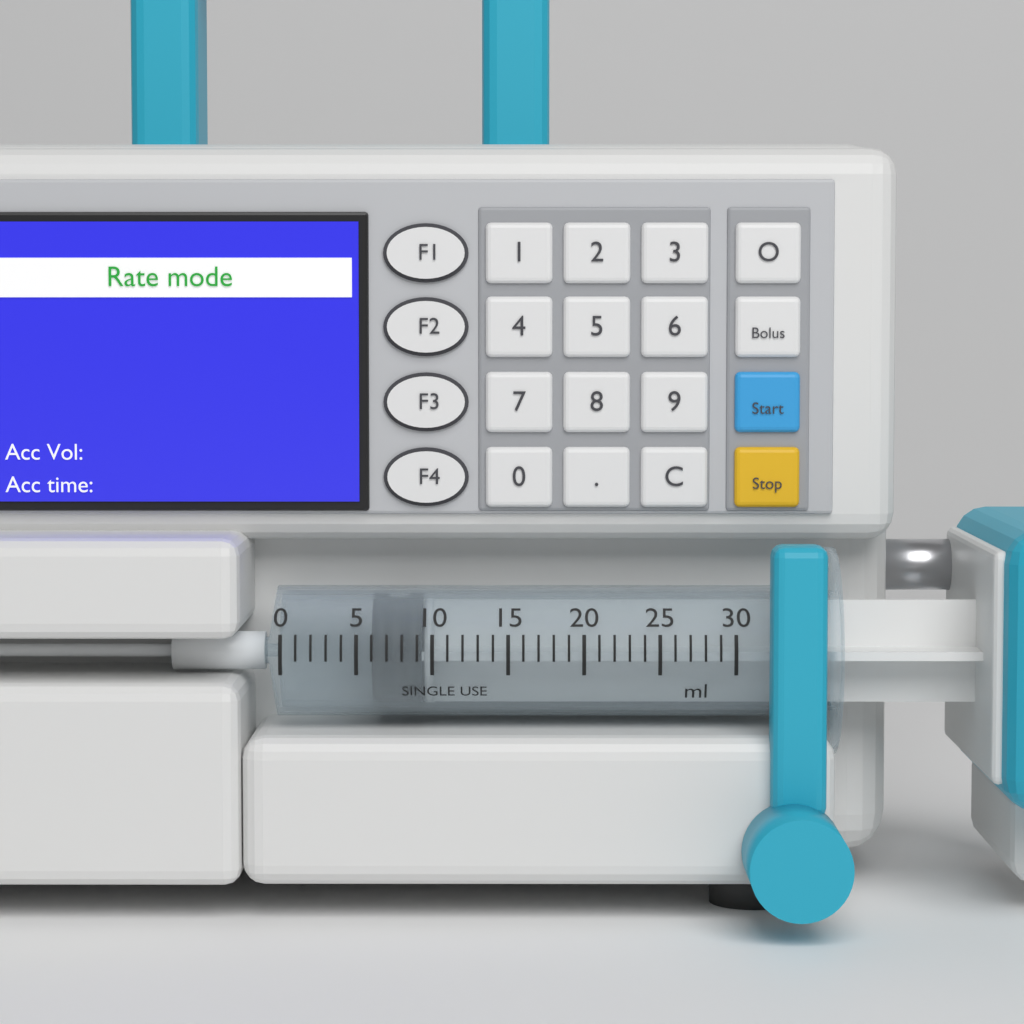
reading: 6 ml
